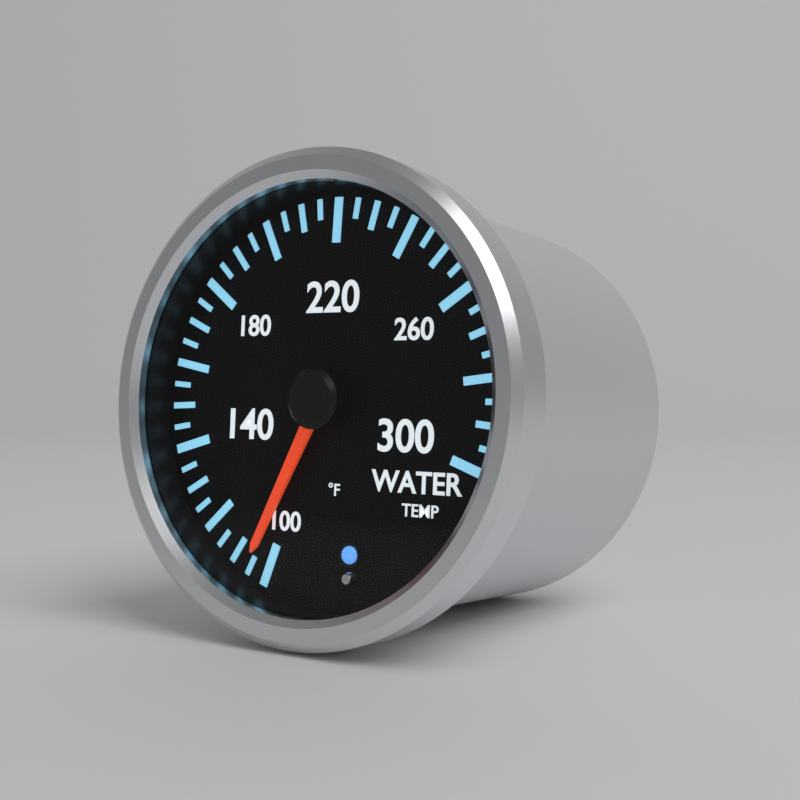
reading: 105 °F
